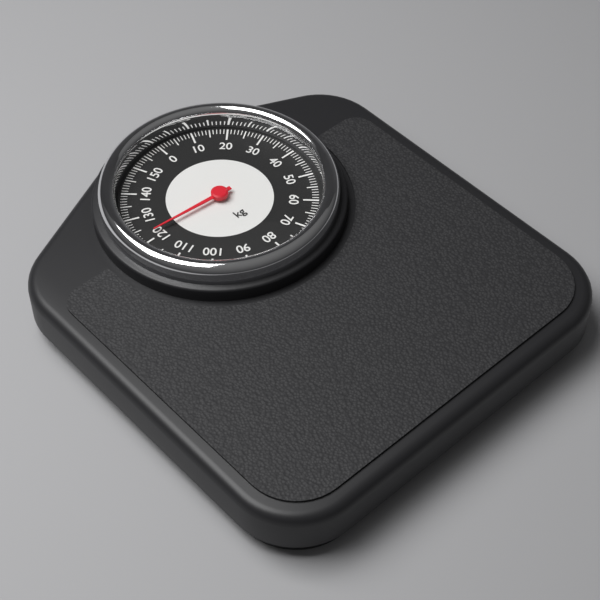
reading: 122 kg
